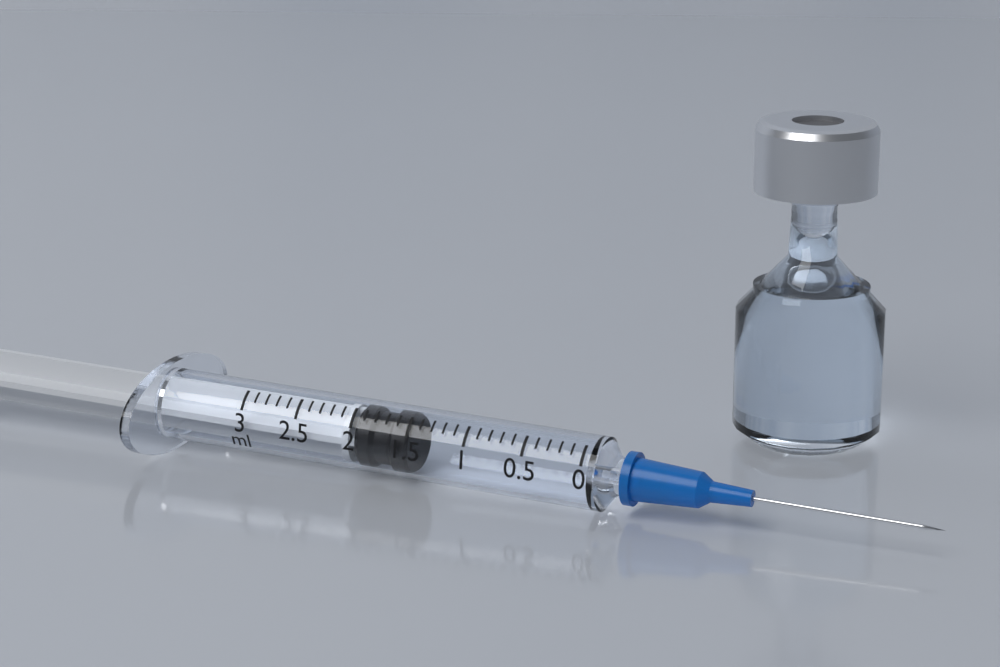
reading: 1.5 ml
